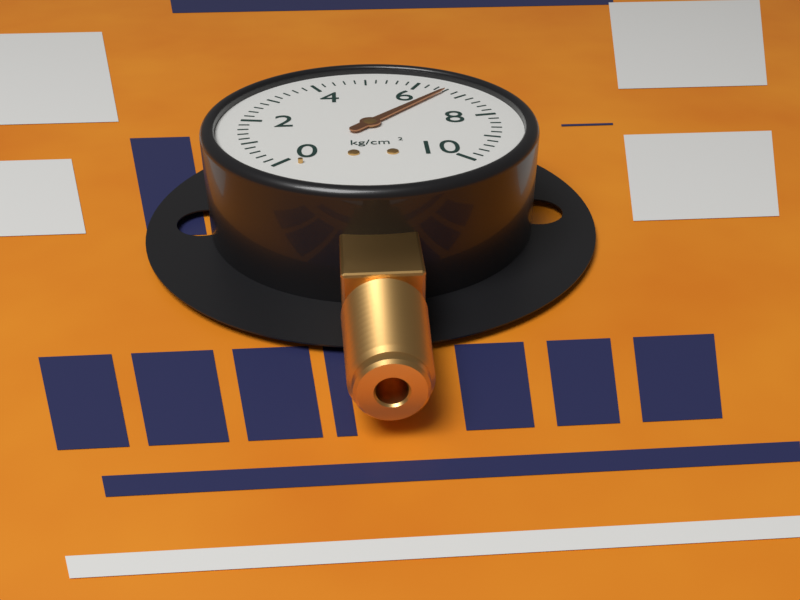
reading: 6.6 kg/cm²
